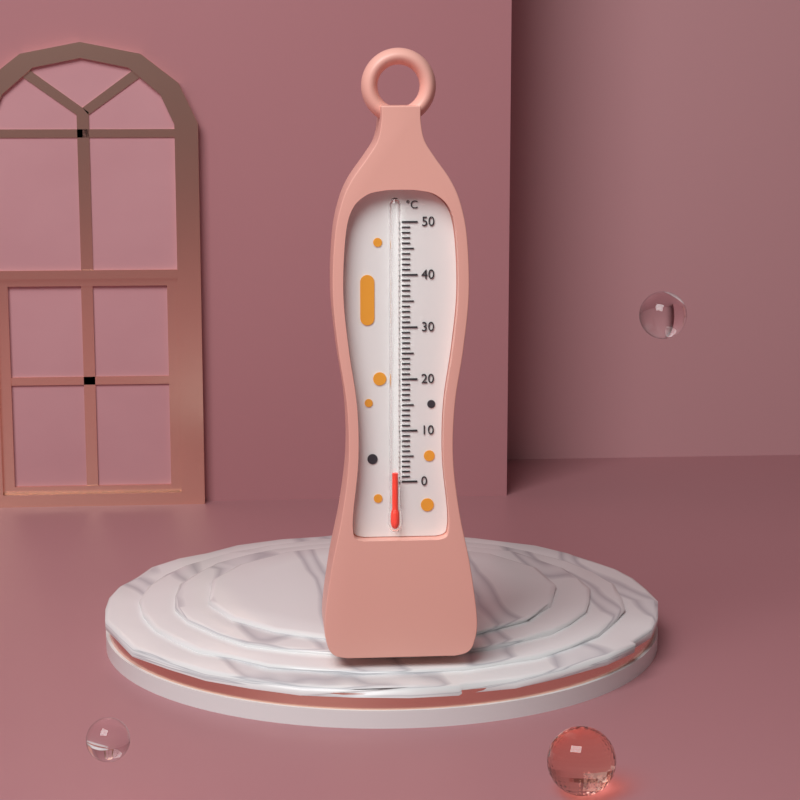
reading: 2 °C
